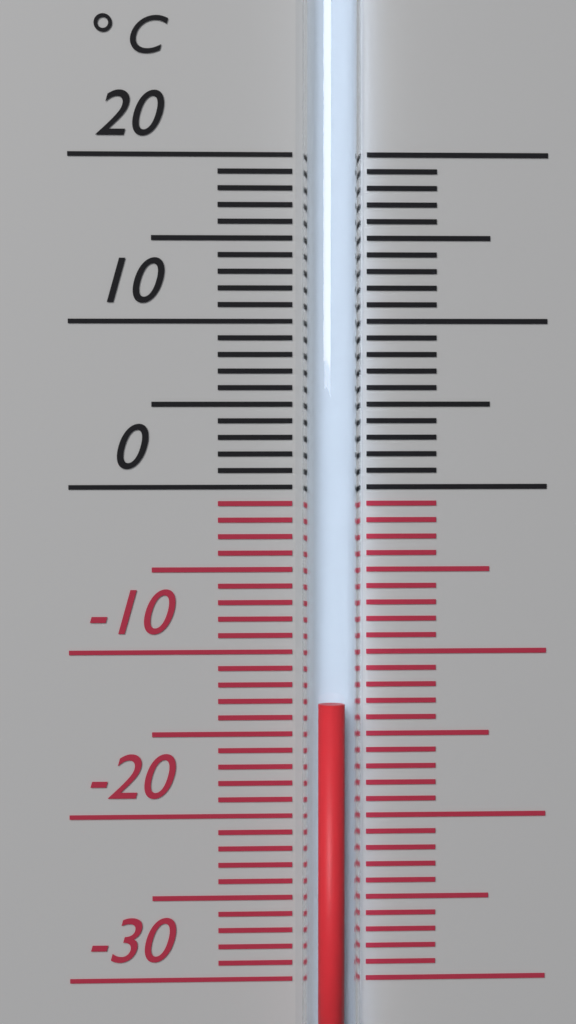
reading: -13 °C
